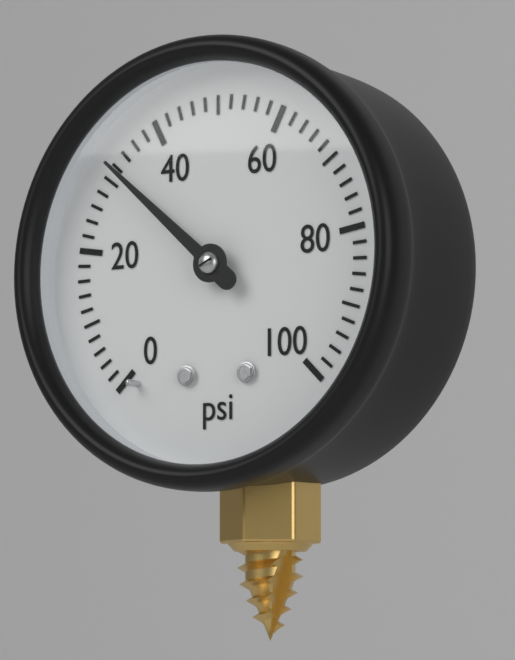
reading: 32 psi
